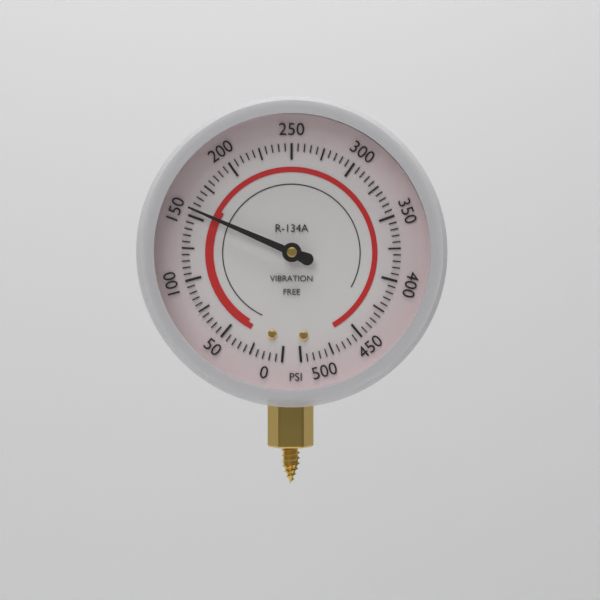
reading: 155 psi
